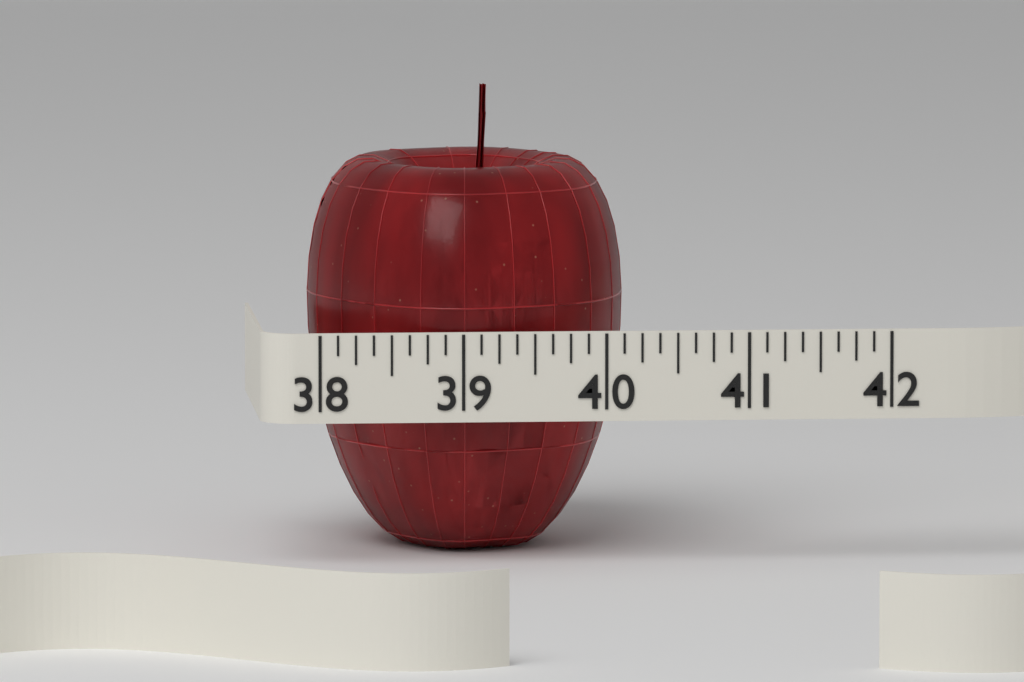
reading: 40.250 (no unit)
